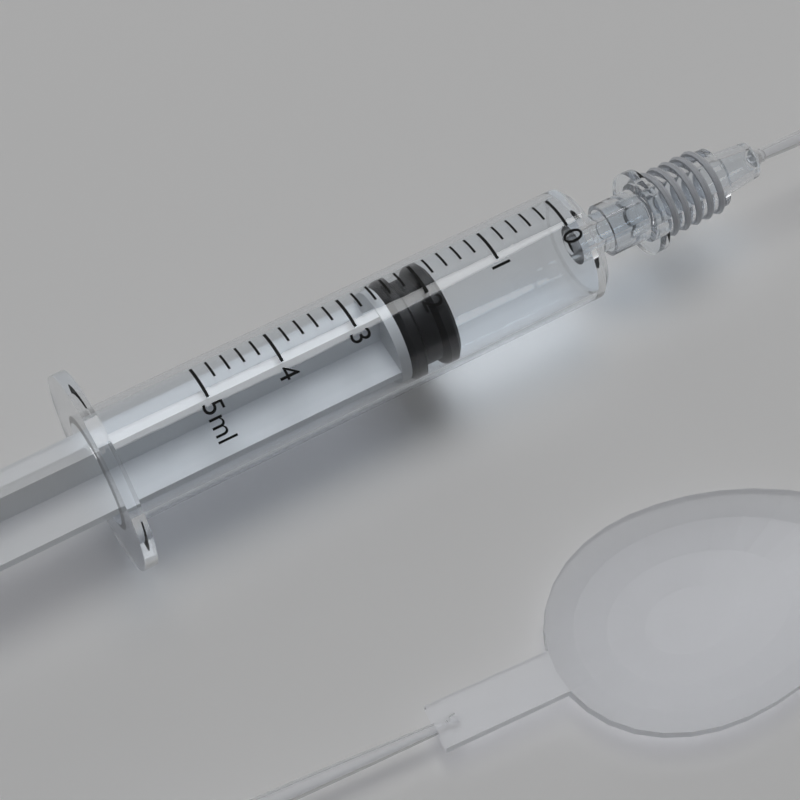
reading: 1.8 ml
